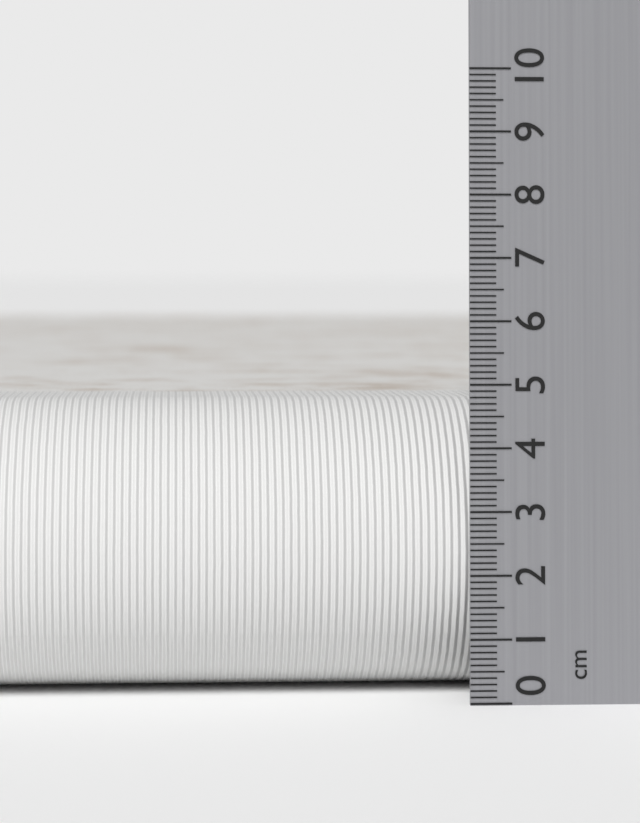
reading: 4.7 cm
